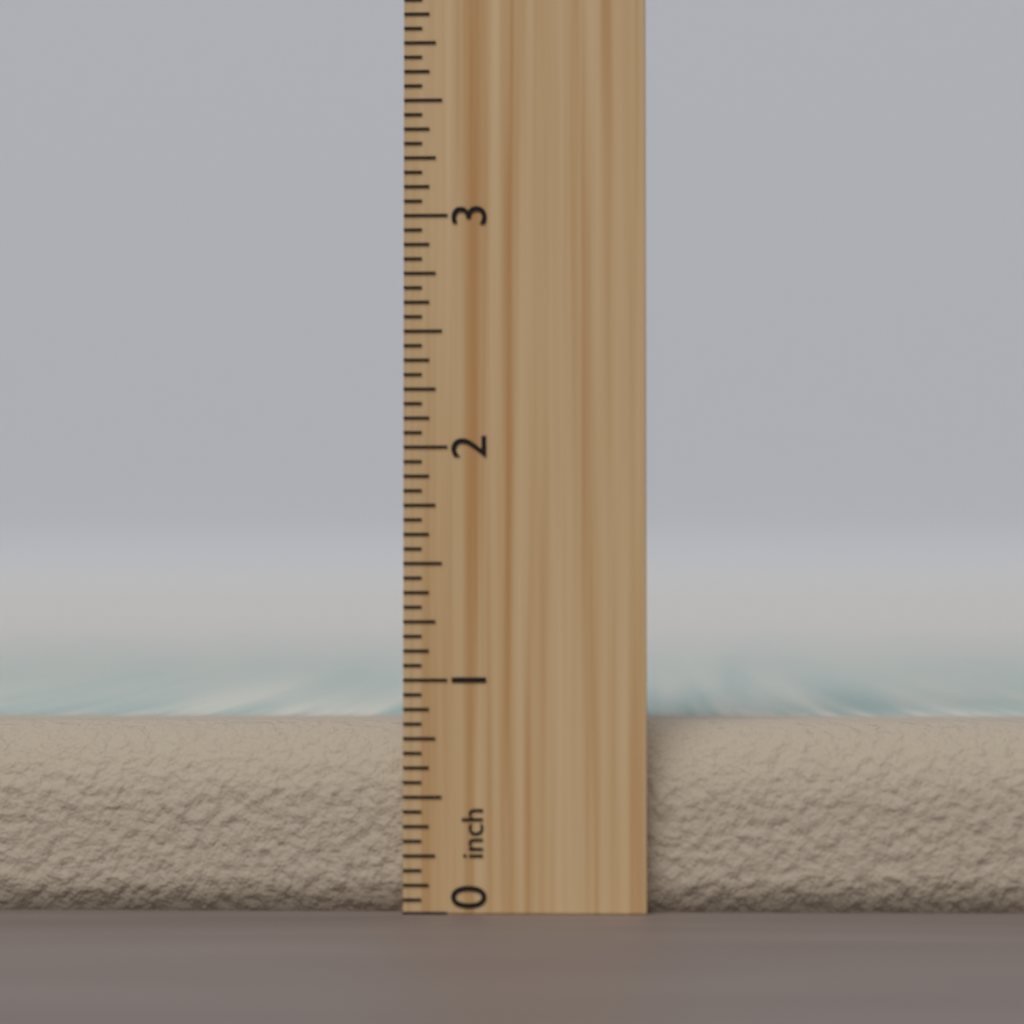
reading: 0.8125 inch
